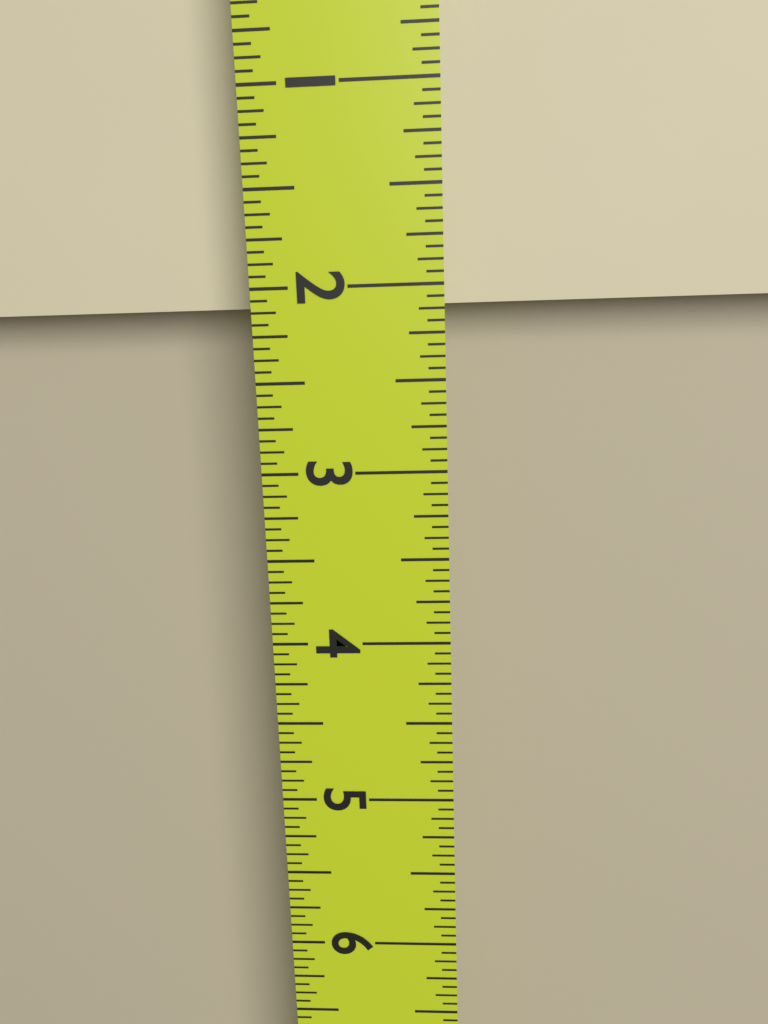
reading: 2.1250 in
